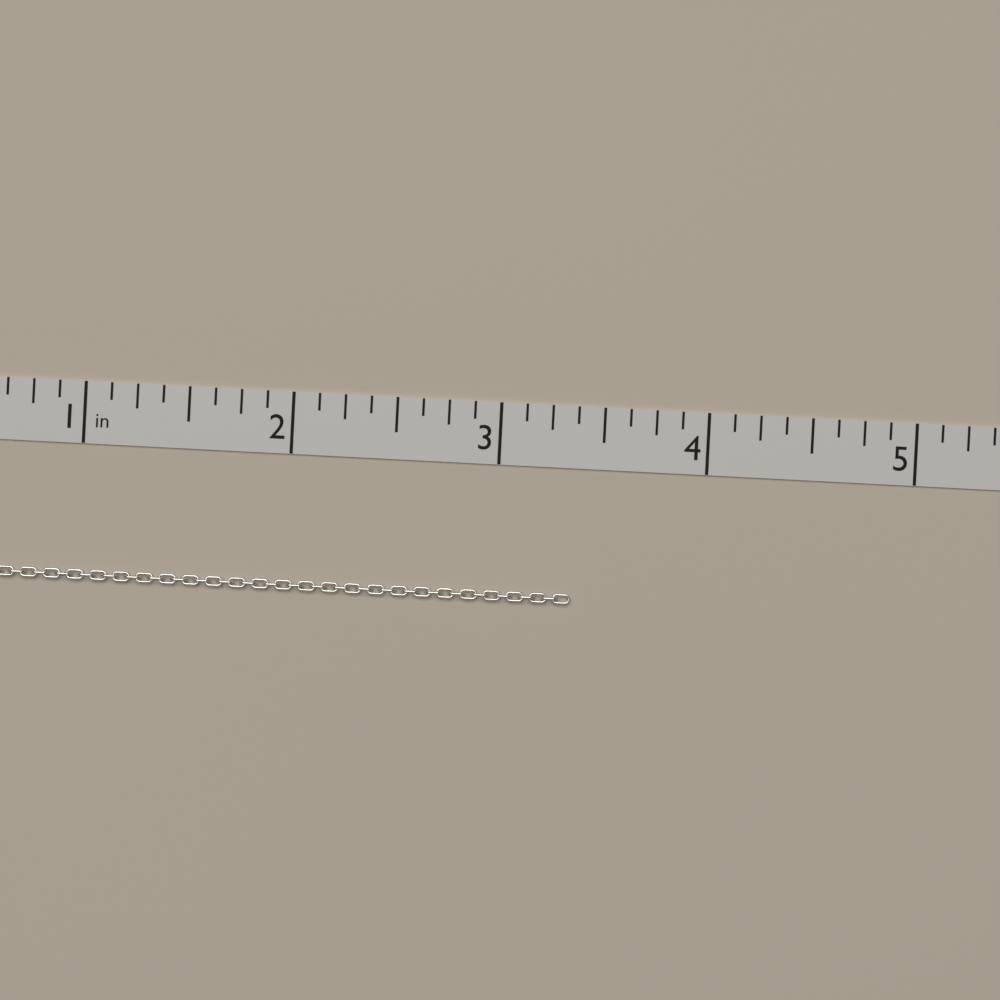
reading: 3.375 in
